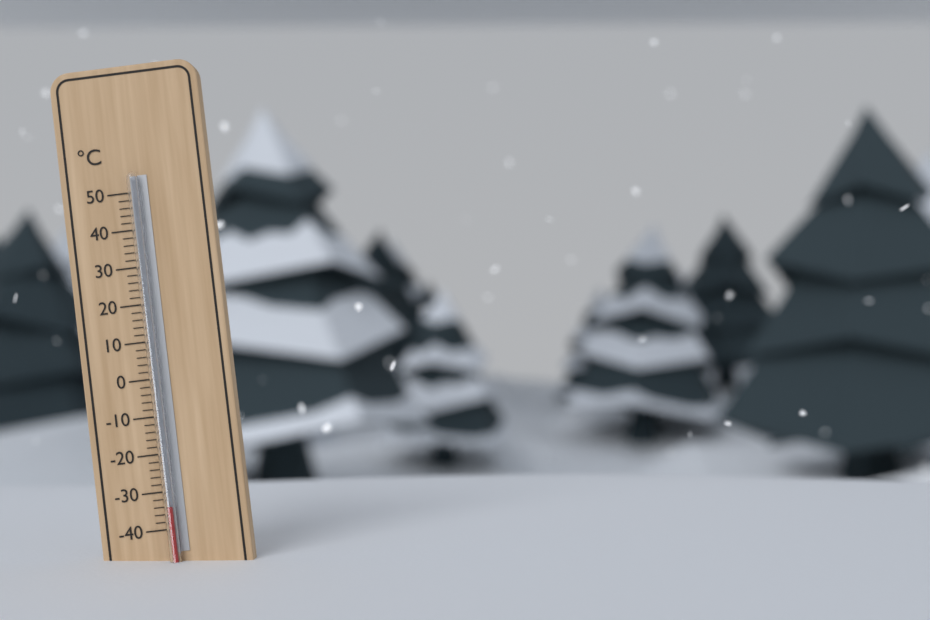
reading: -34 °C
